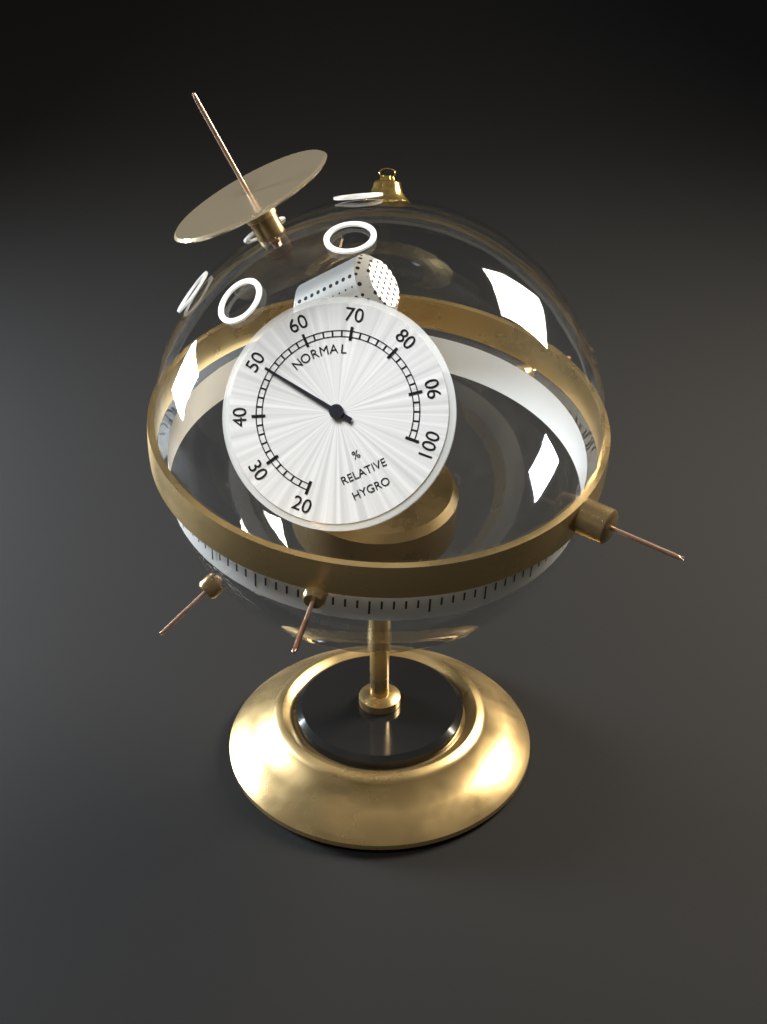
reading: 50 %
